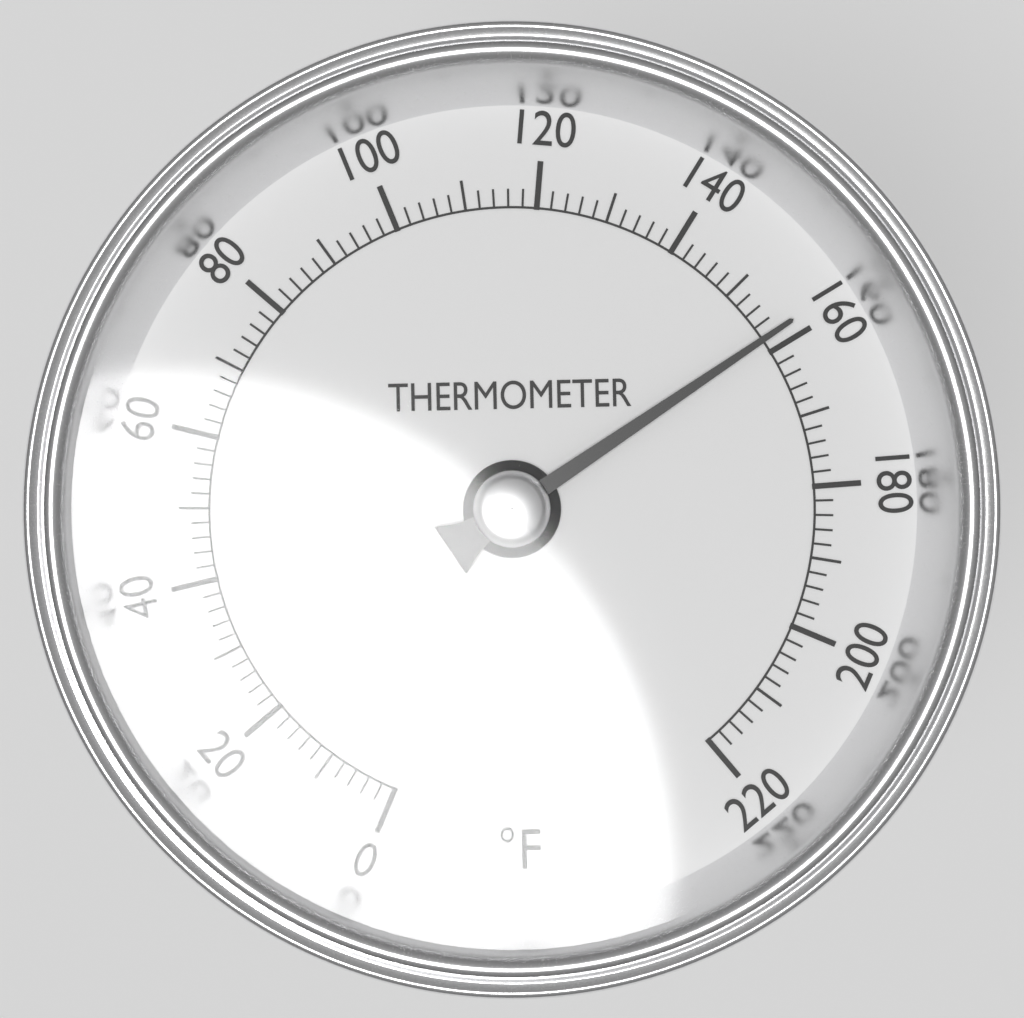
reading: 158 °F
